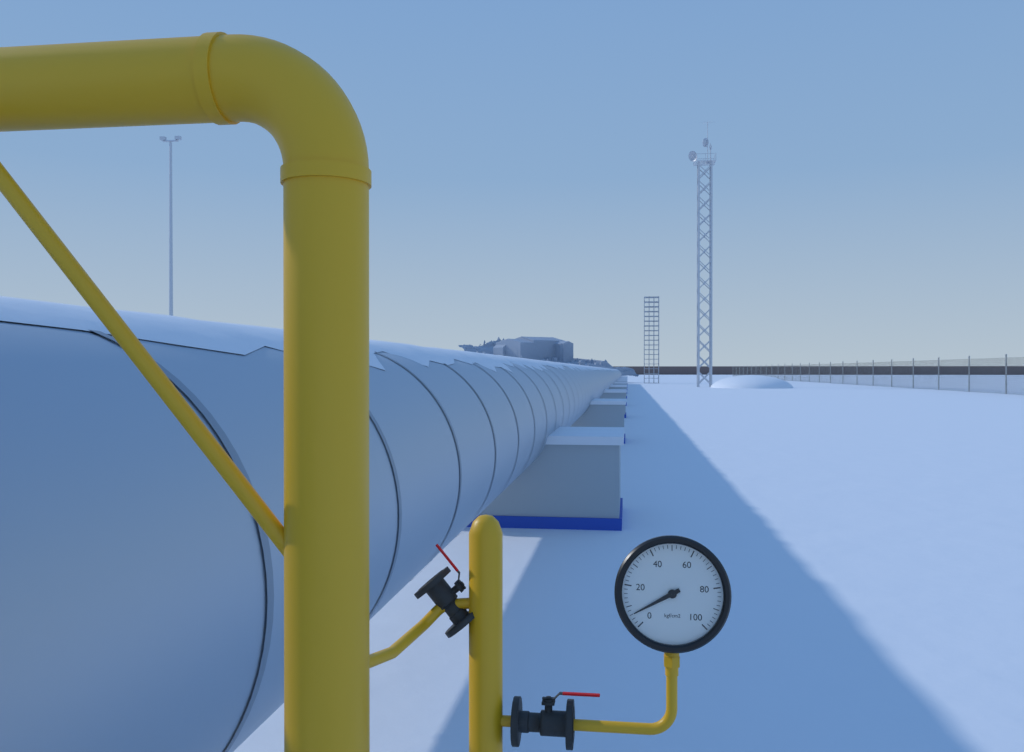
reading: 6 kgf/cm2
